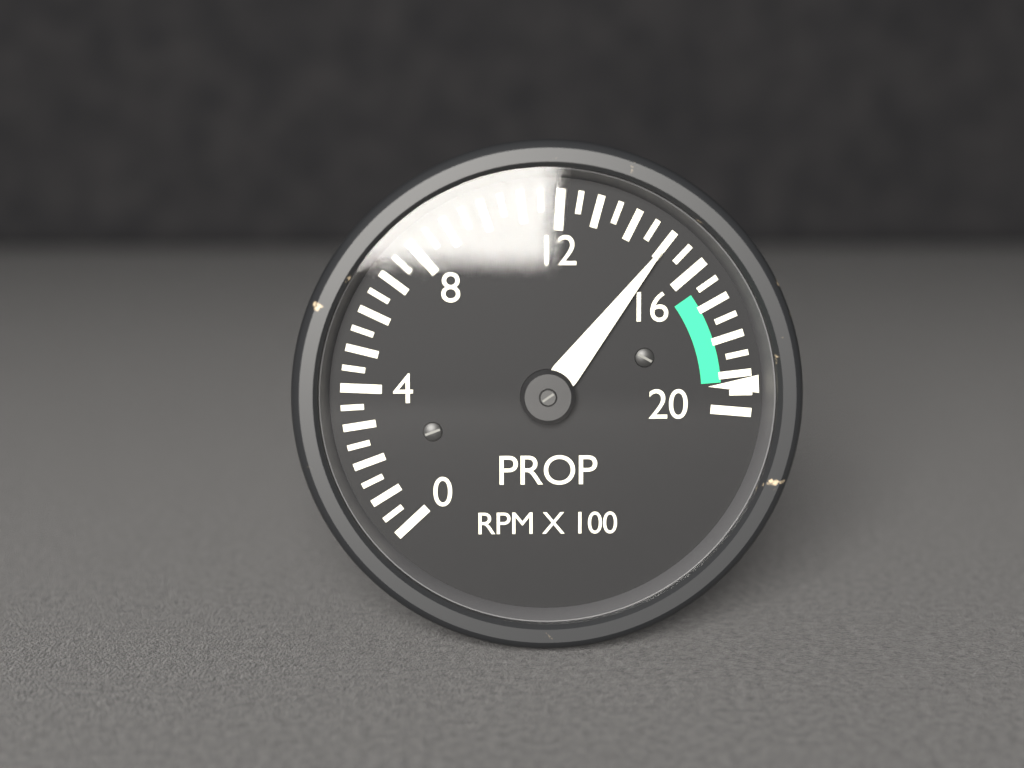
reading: 15.0 RPM X 100
